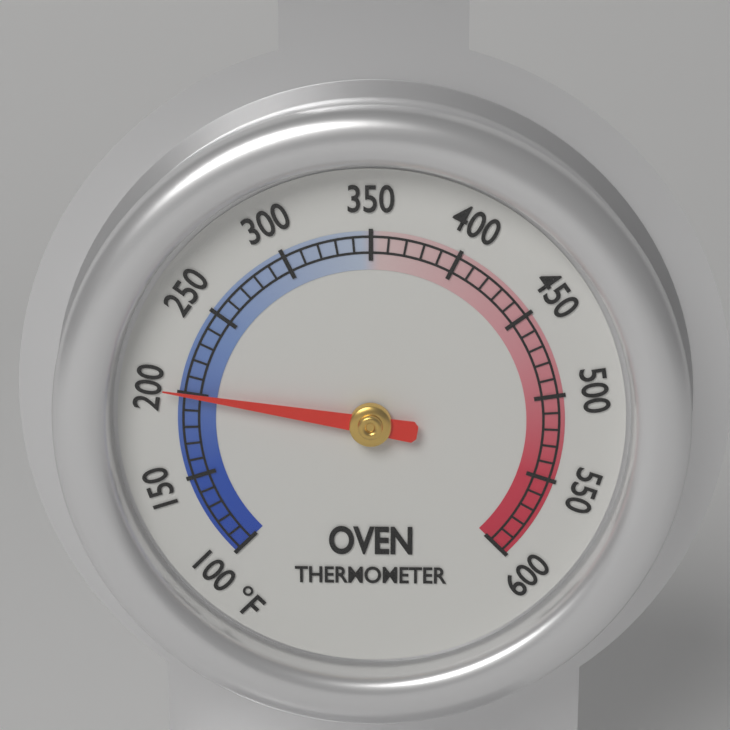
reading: 200 °F
